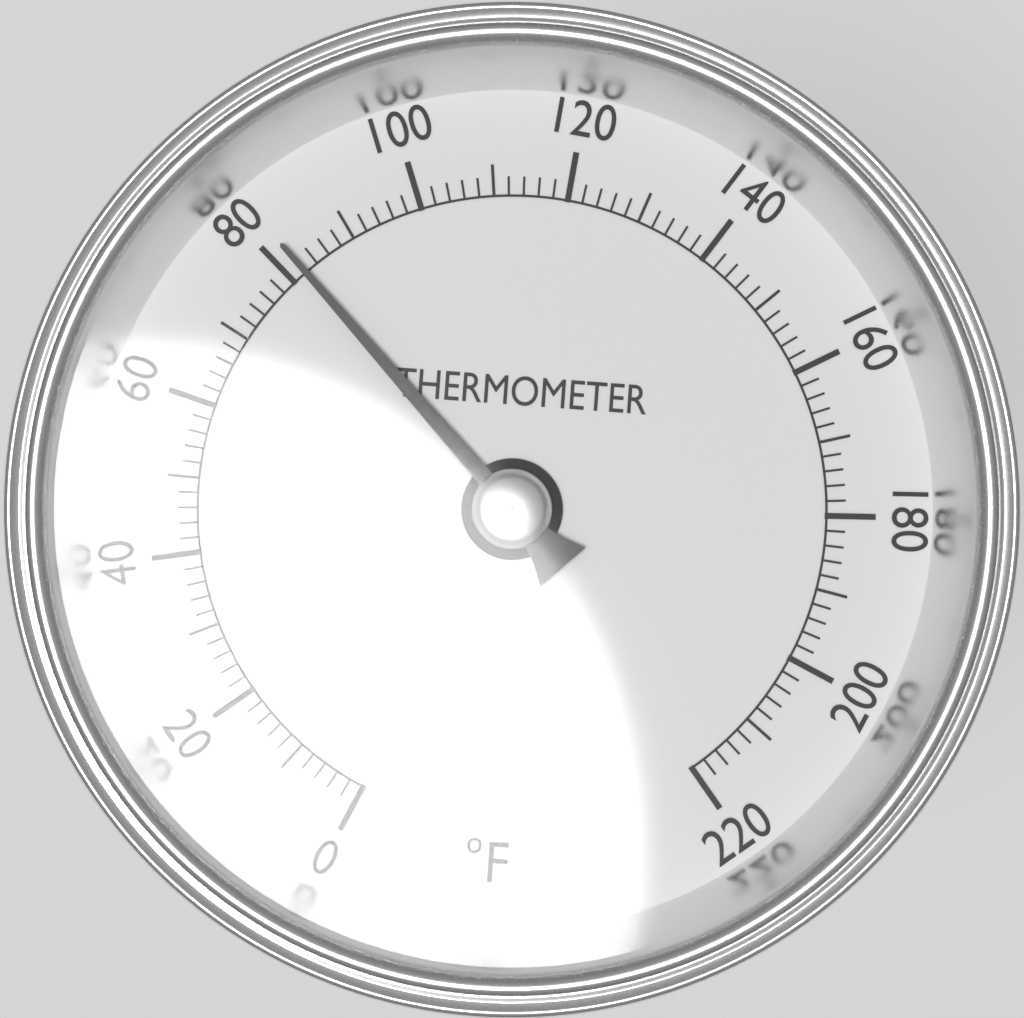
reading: 82 °F
